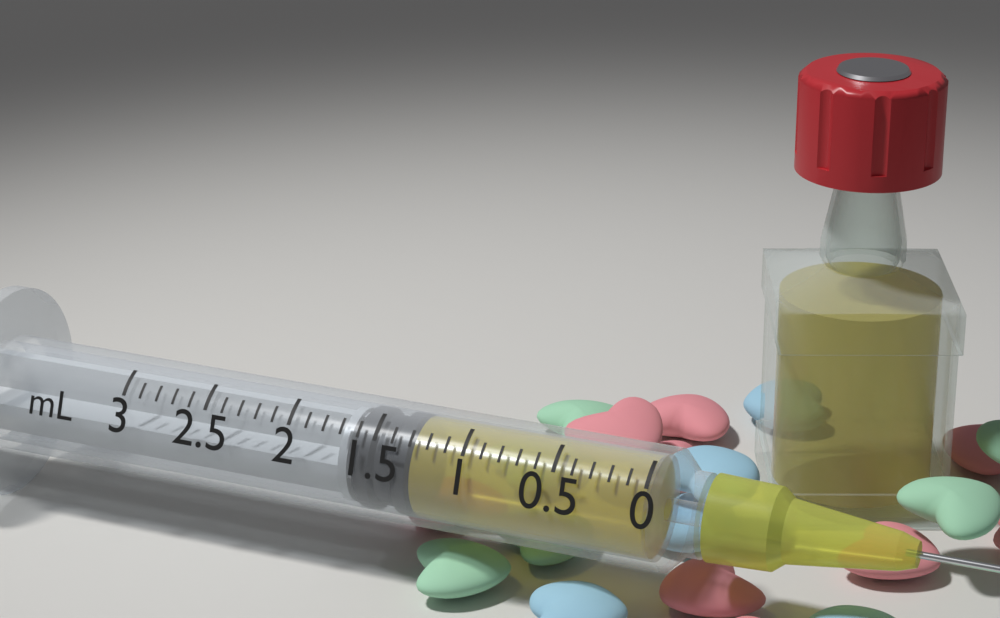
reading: 1.3 mL
